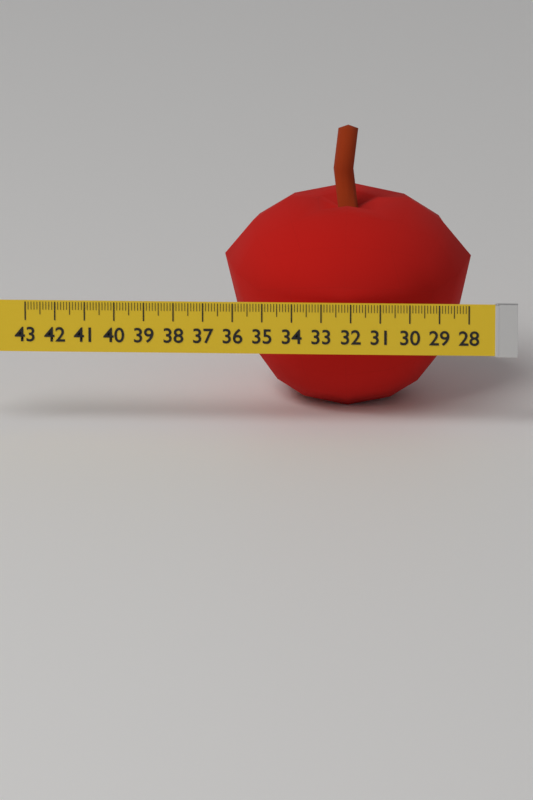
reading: 36.4 (no unit)
